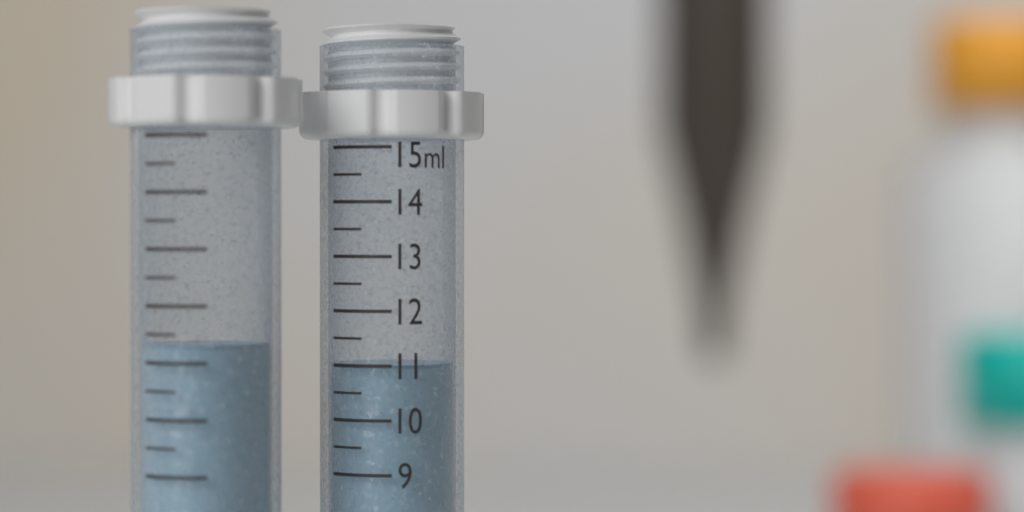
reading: 11.0 ml
